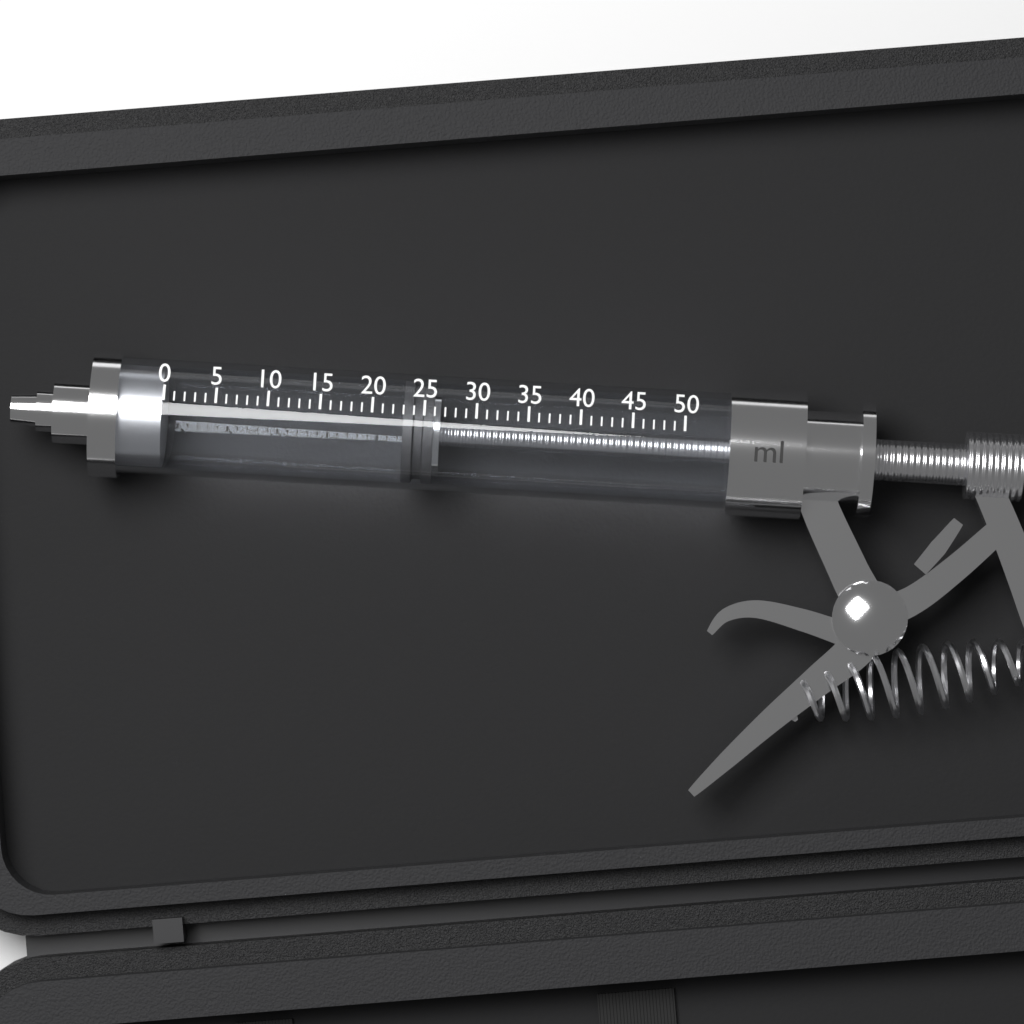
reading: 23 ml
